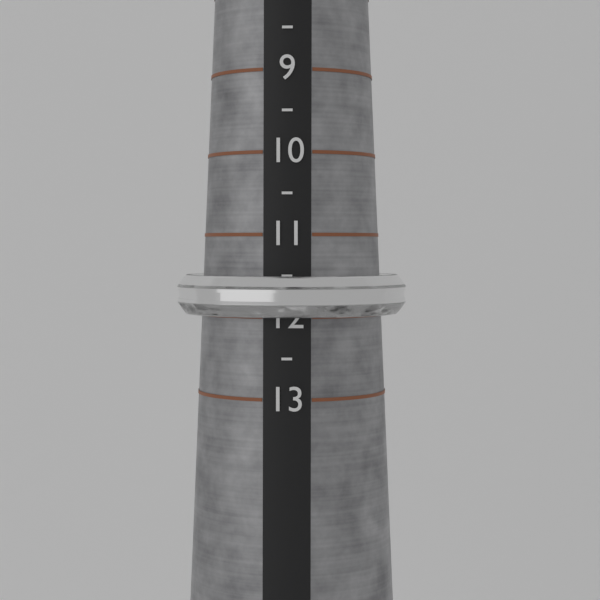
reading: 12.0 (no unit)
